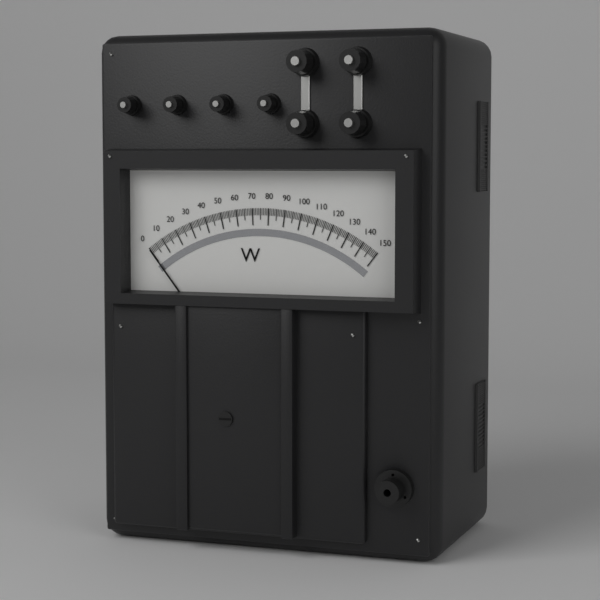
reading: 0 W
